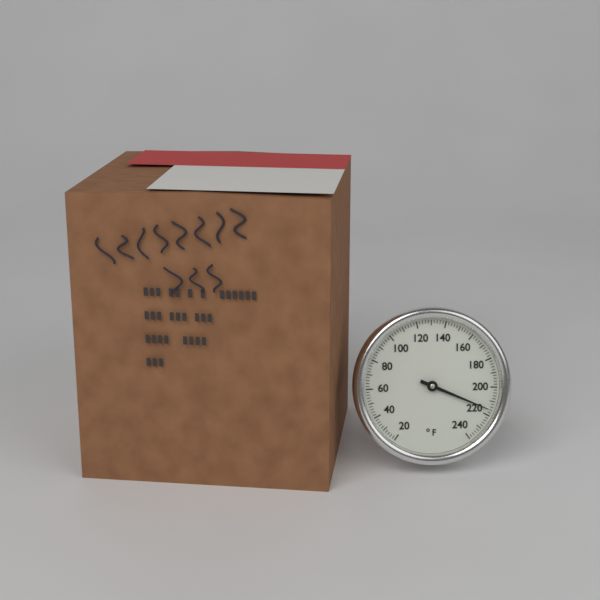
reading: 216 °F
